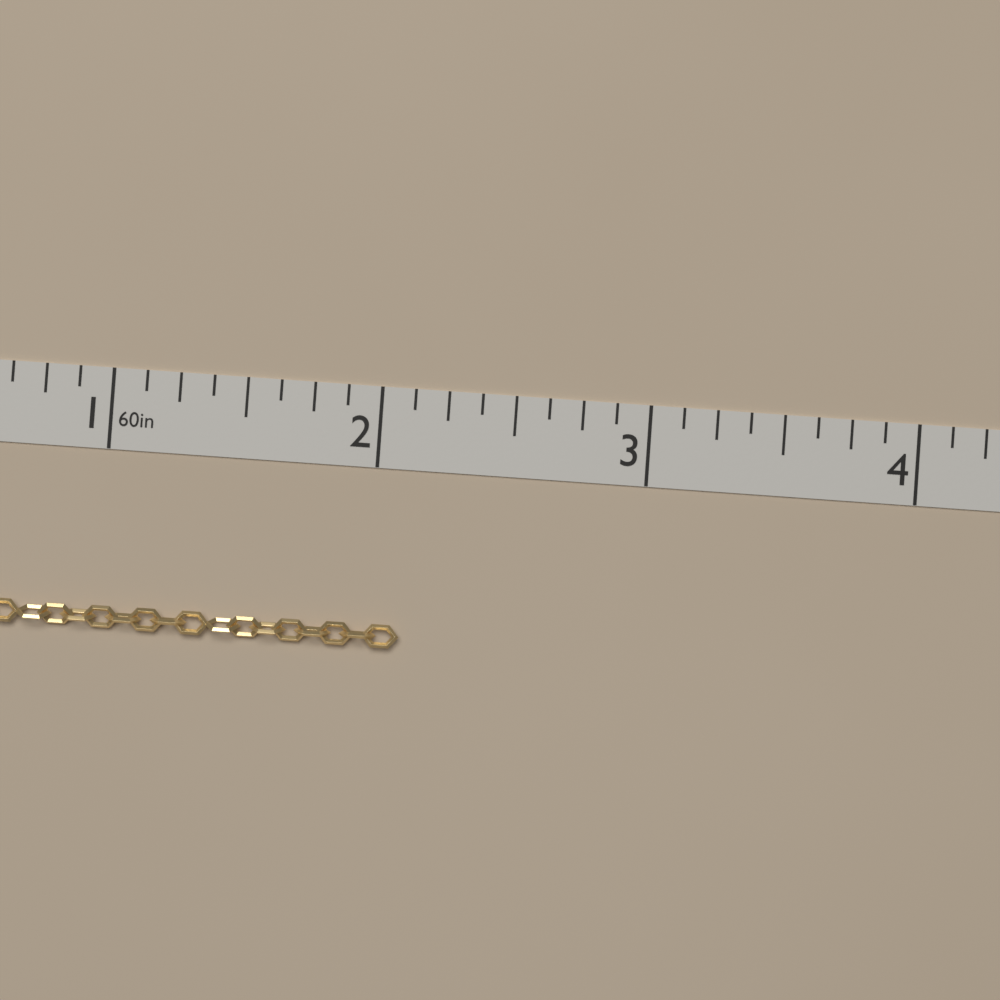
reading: 2.125 in
